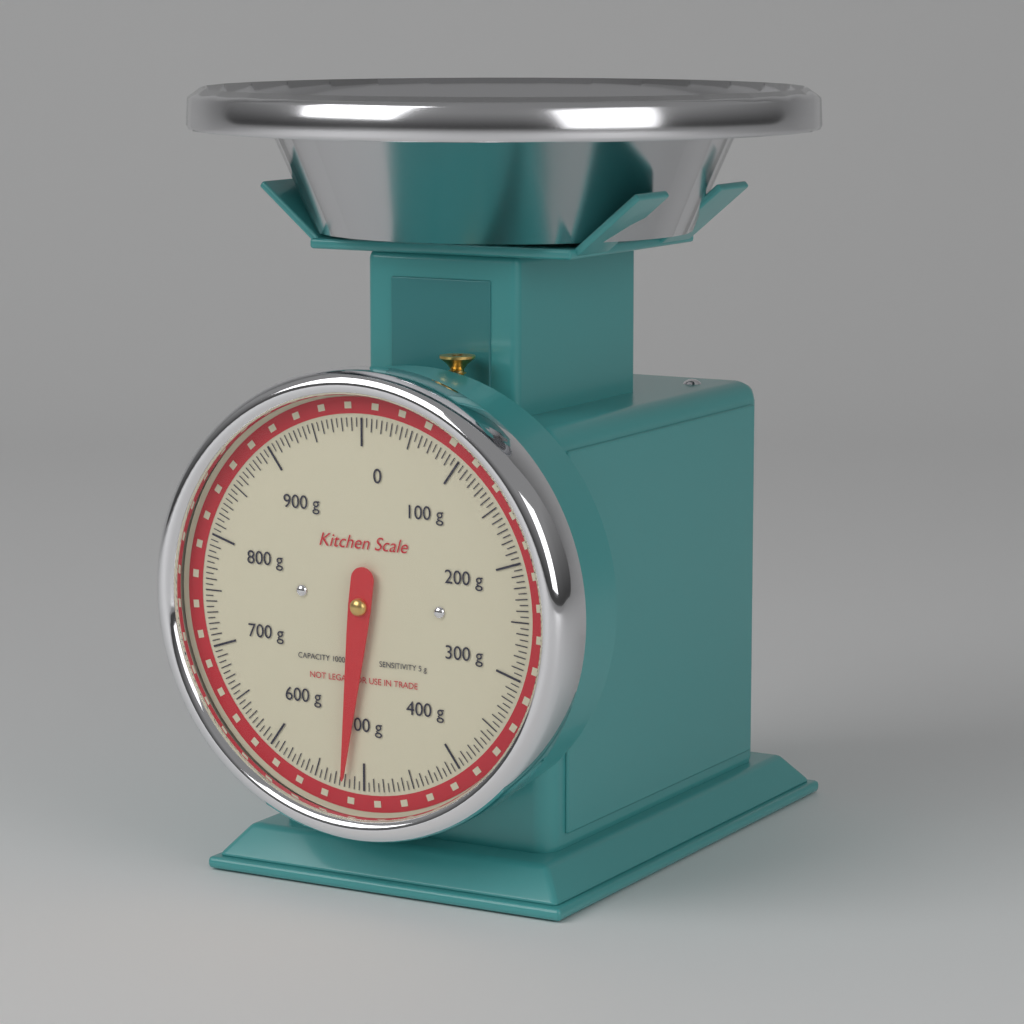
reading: 520 g
